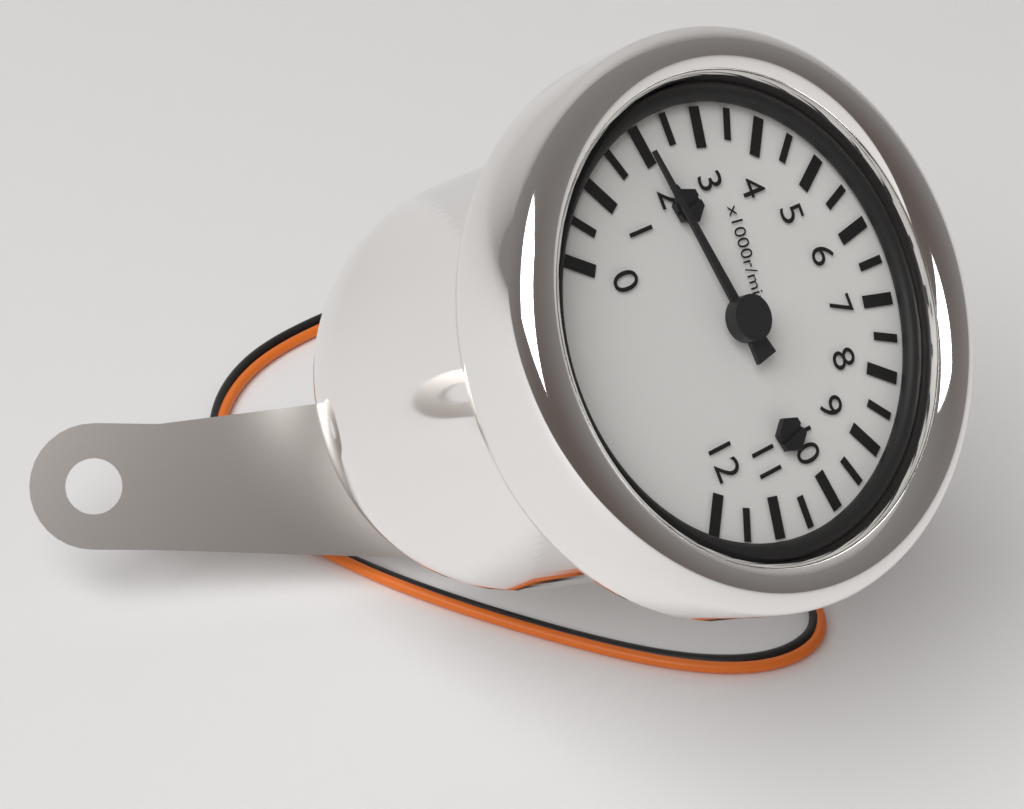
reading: 2000 r/min
